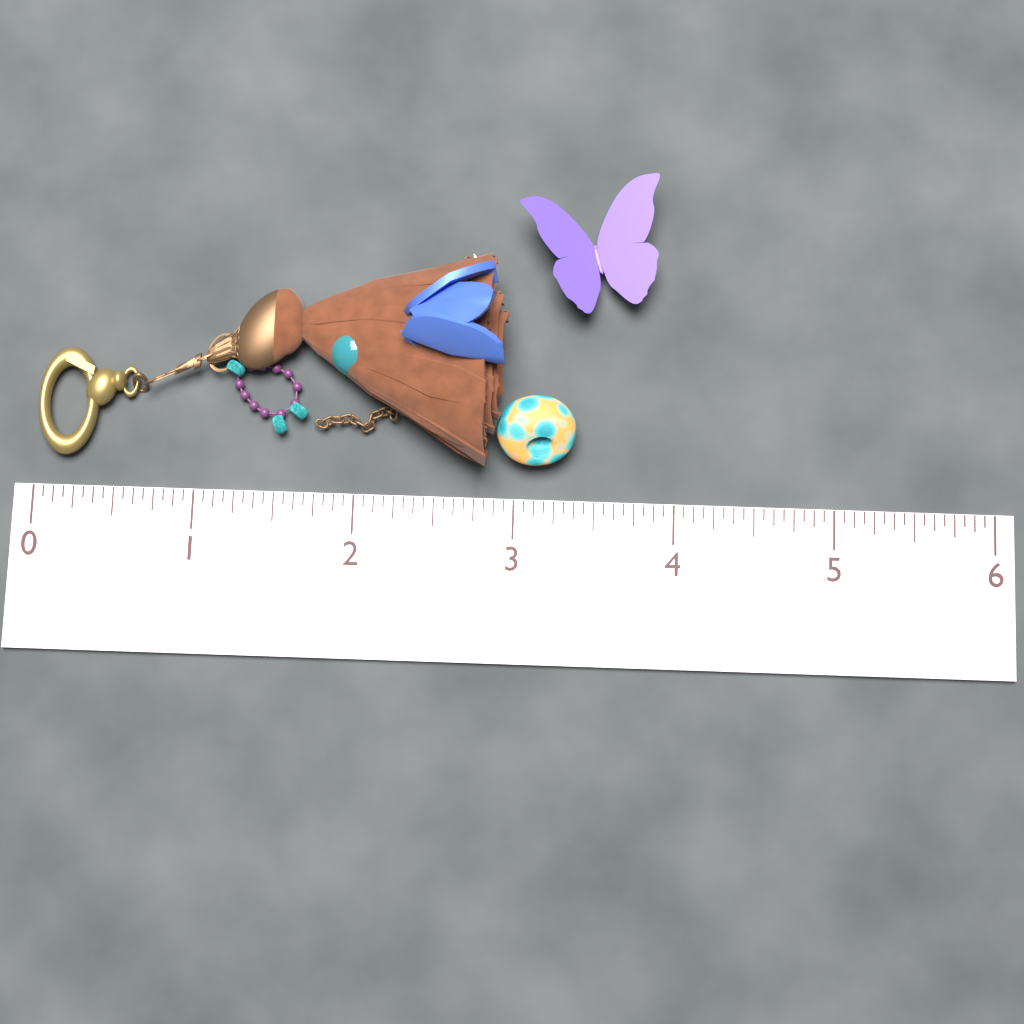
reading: 2.9375 (no unit)
